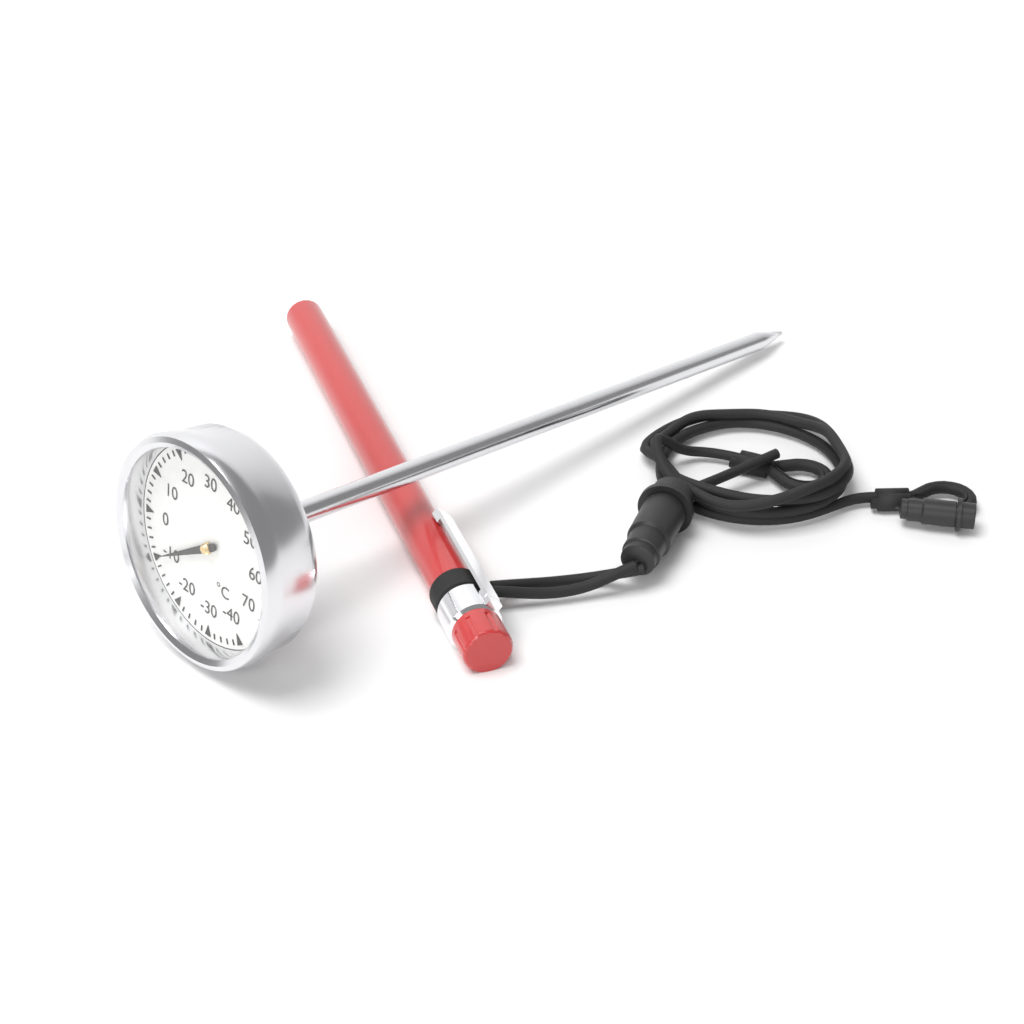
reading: -10 °C
